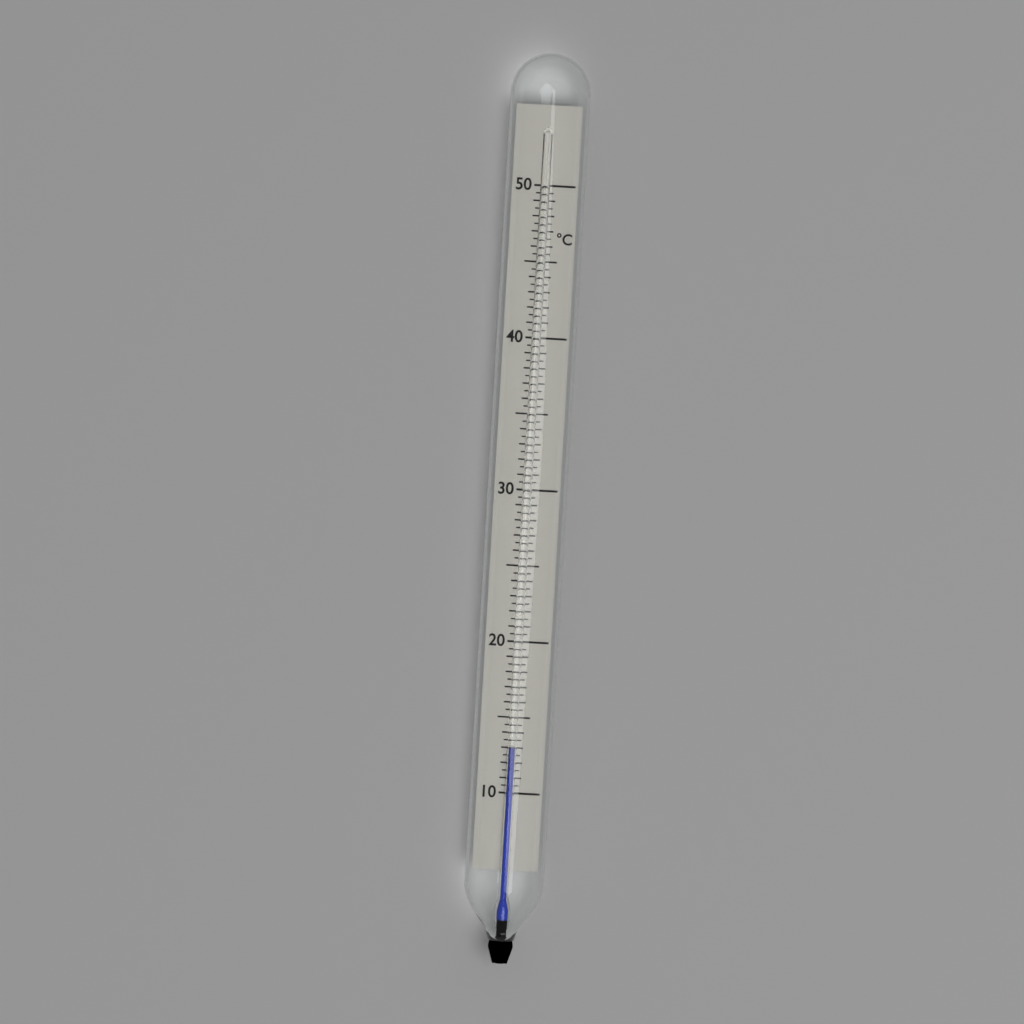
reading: 13.0 °C
